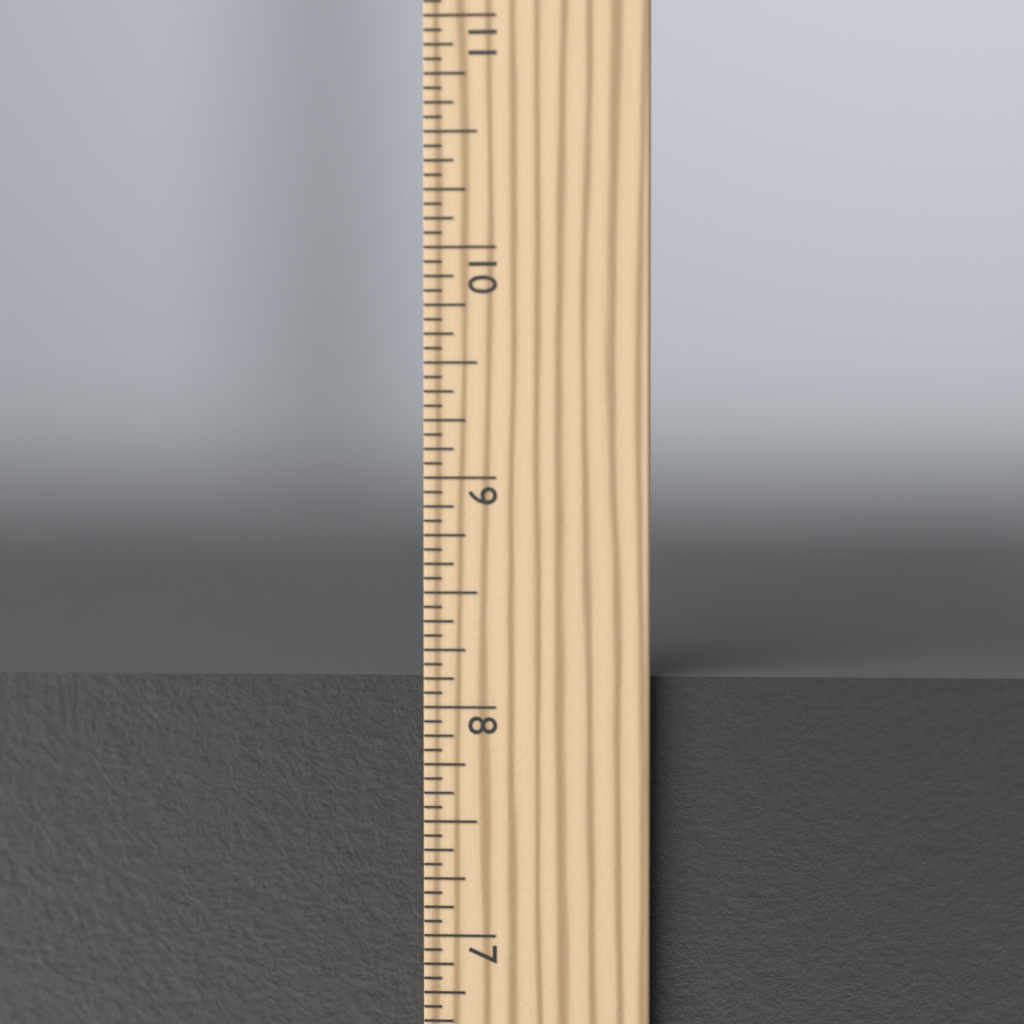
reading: 8.1250 in
